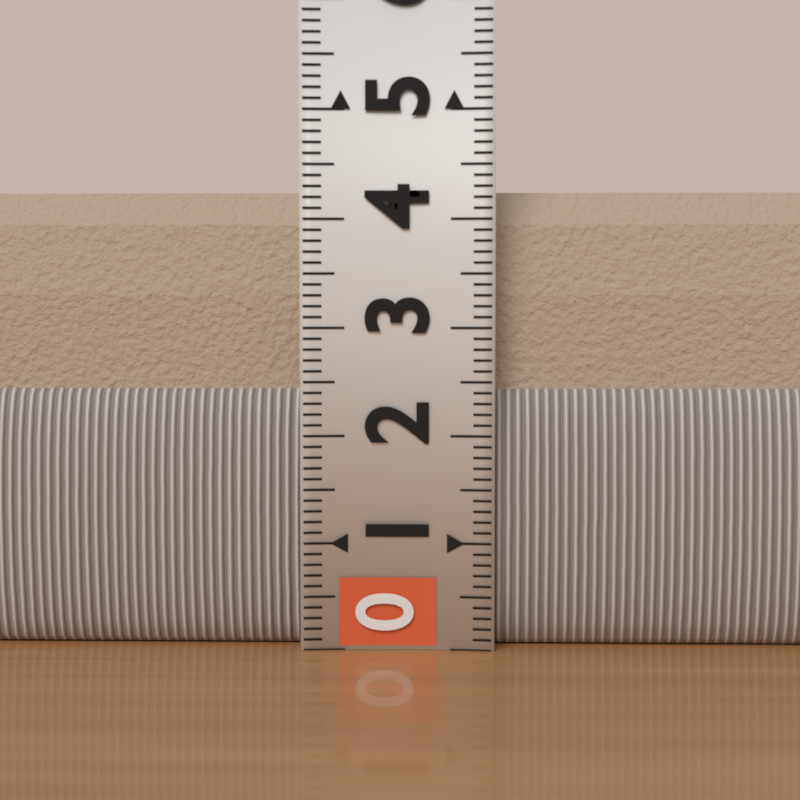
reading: 4.4 (no unit)
